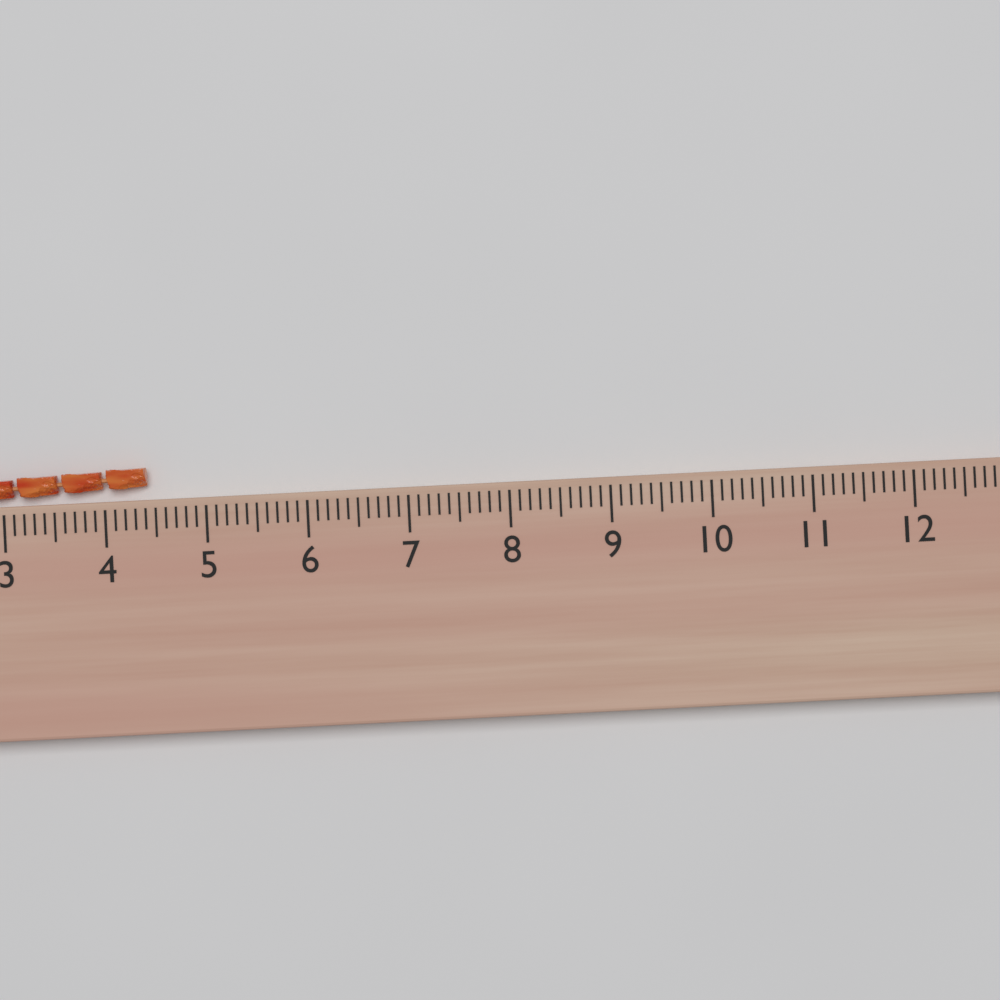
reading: 4.4 (no unit)
